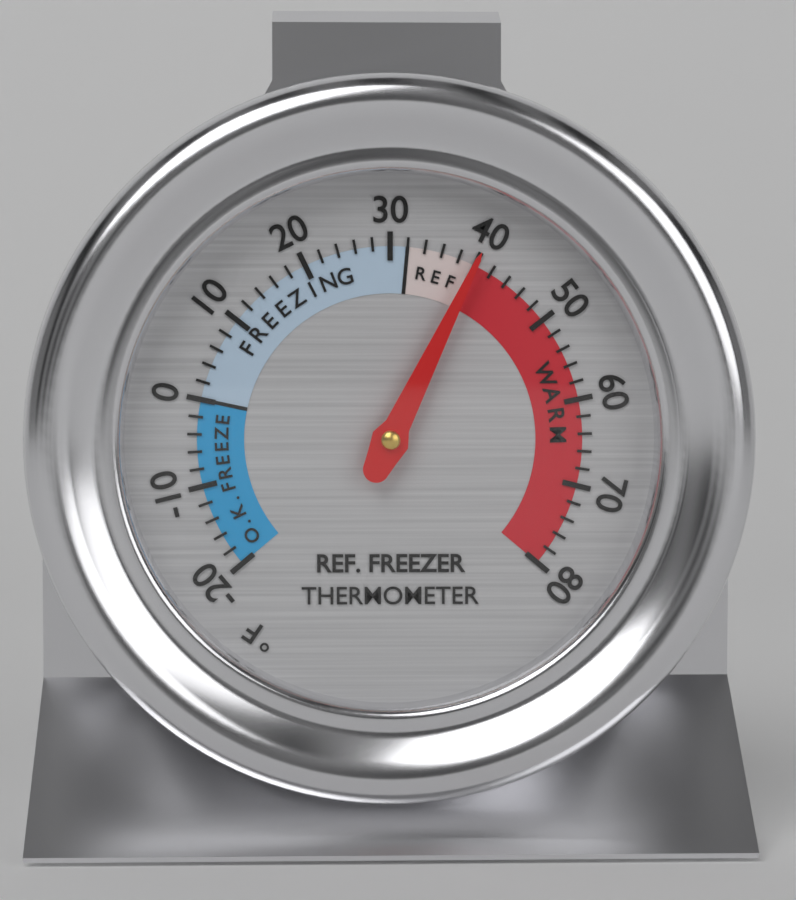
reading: 40 °F
